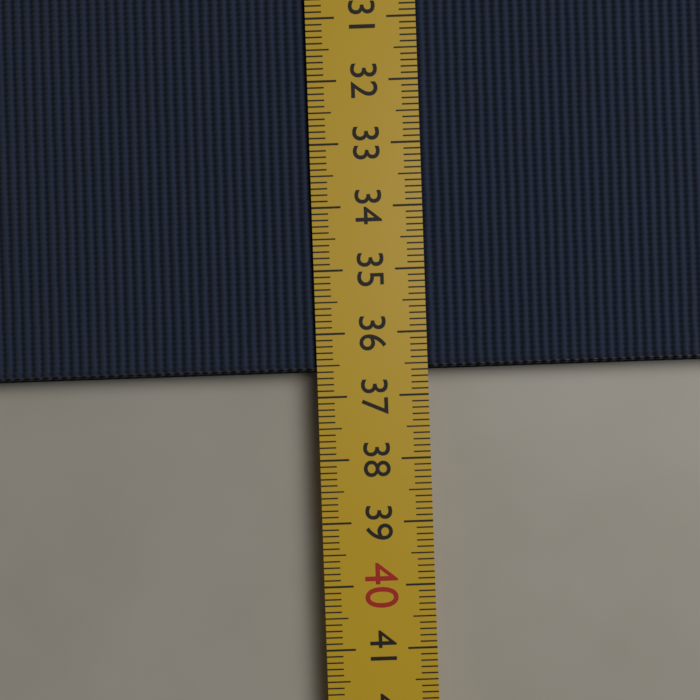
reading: 36.6 cm
